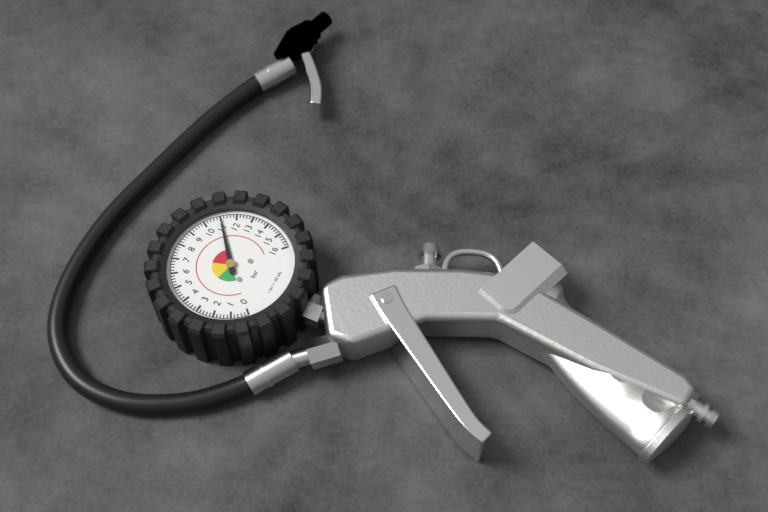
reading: 11.0 bar
